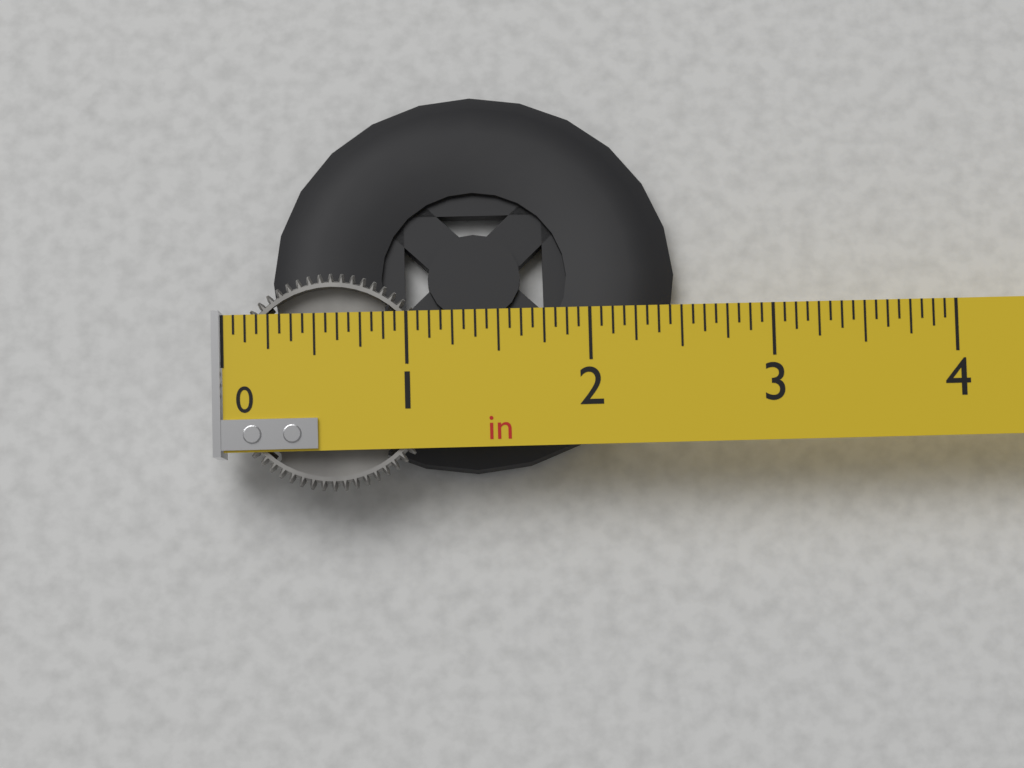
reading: 1.1875 in
